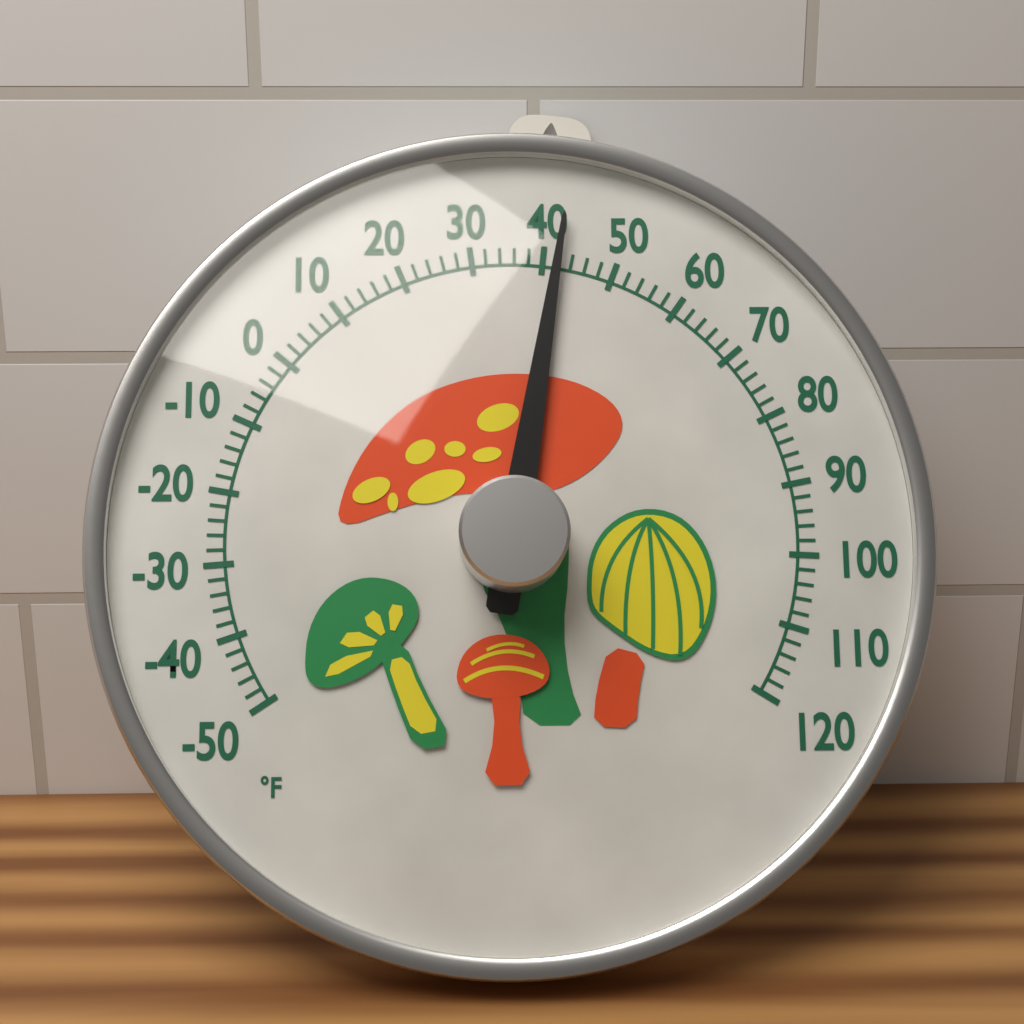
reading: 42 °F
